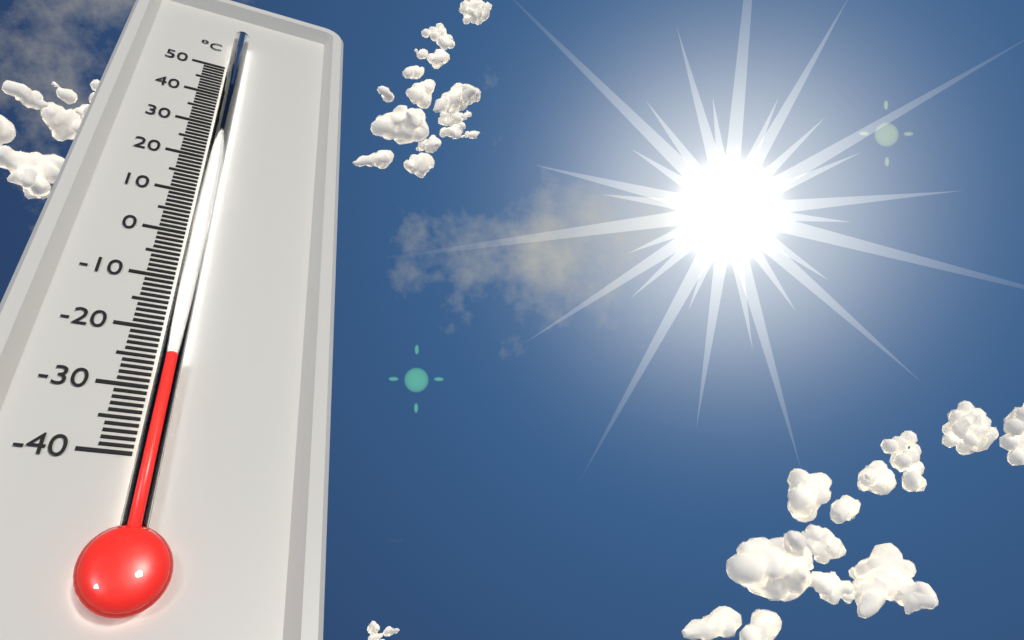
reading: -26 °C
